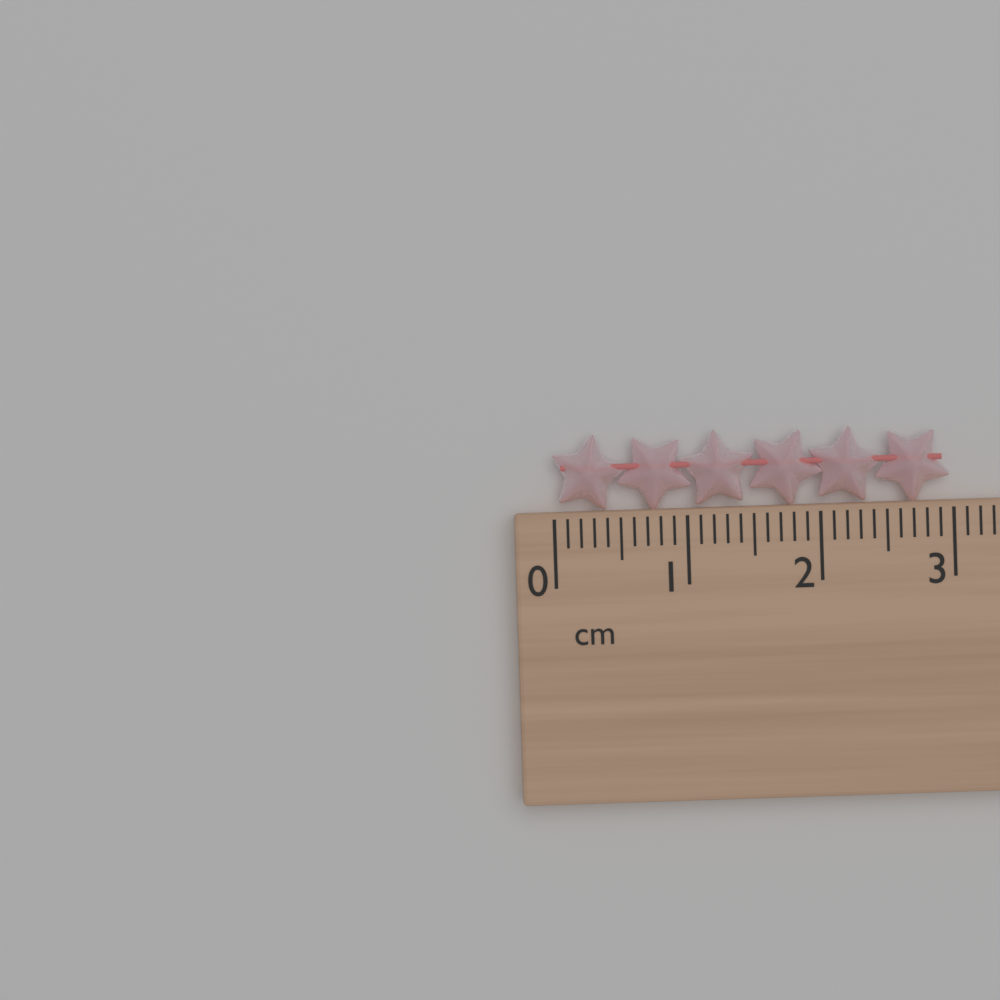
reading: 3.0 cm
